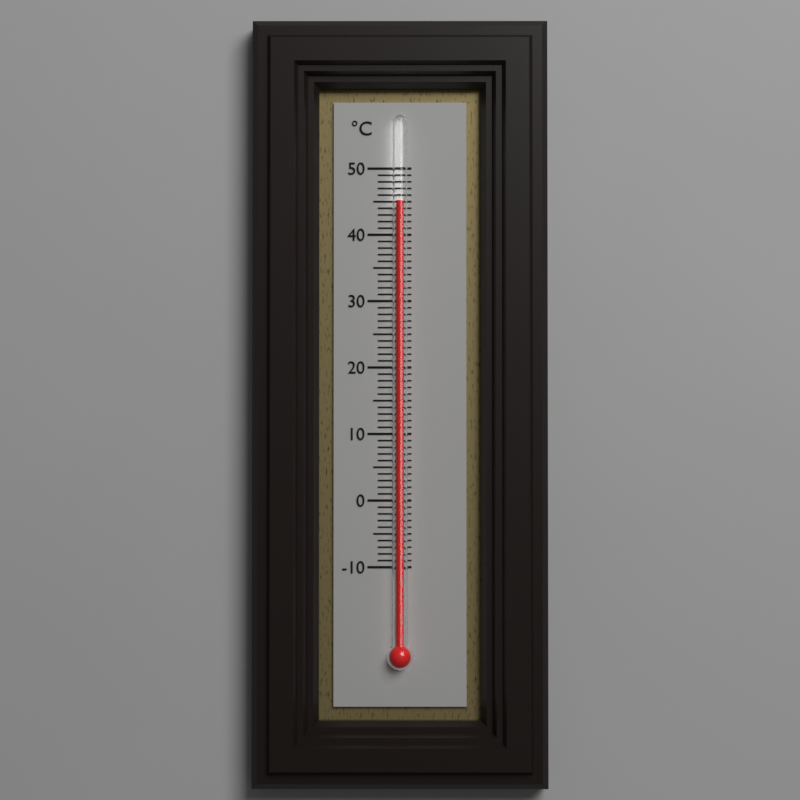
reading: 45 °C
